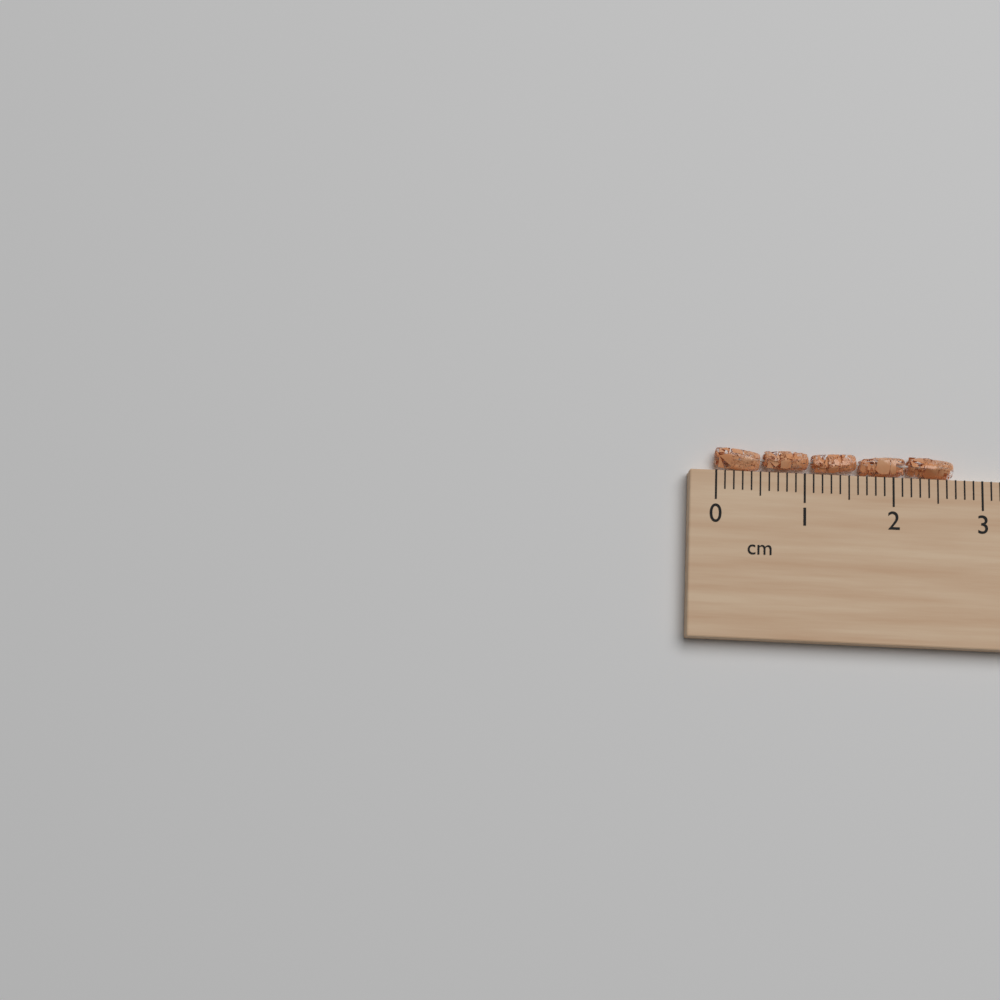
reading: 2.7 cm
